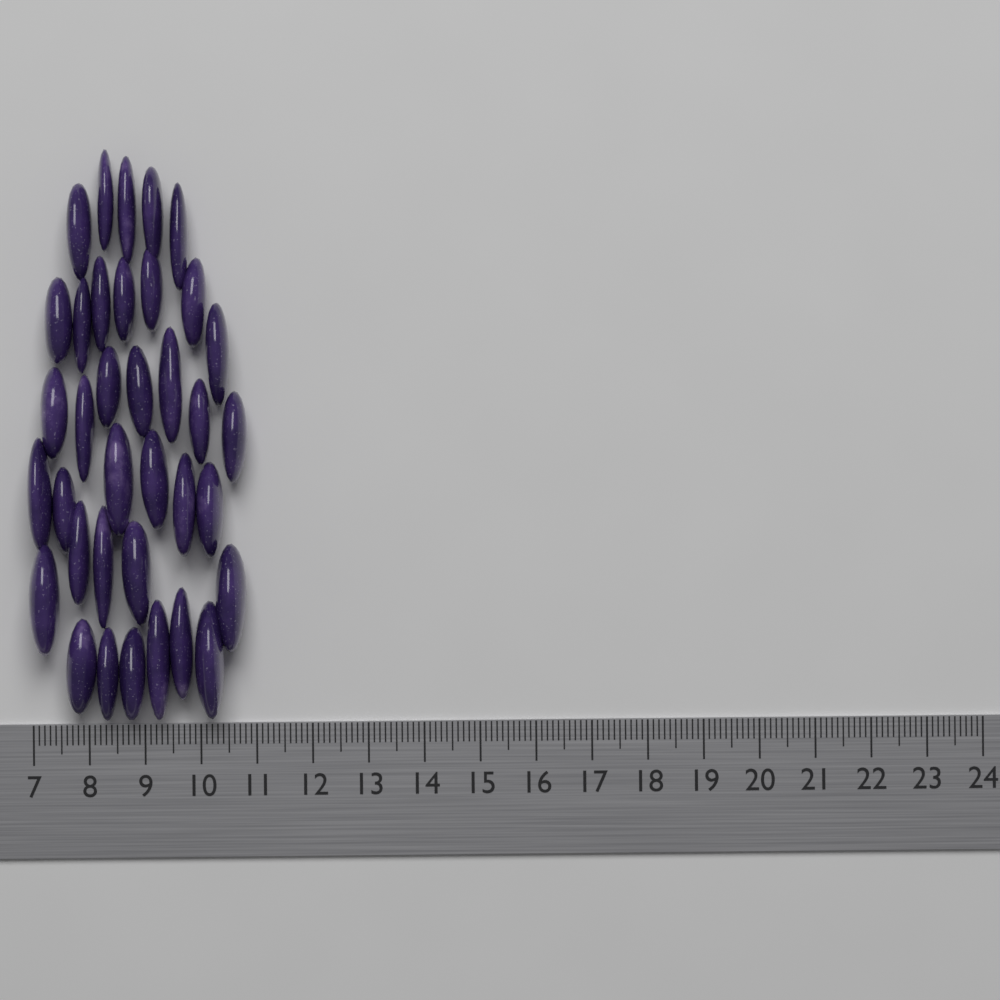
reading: 10.9 (no unit)
